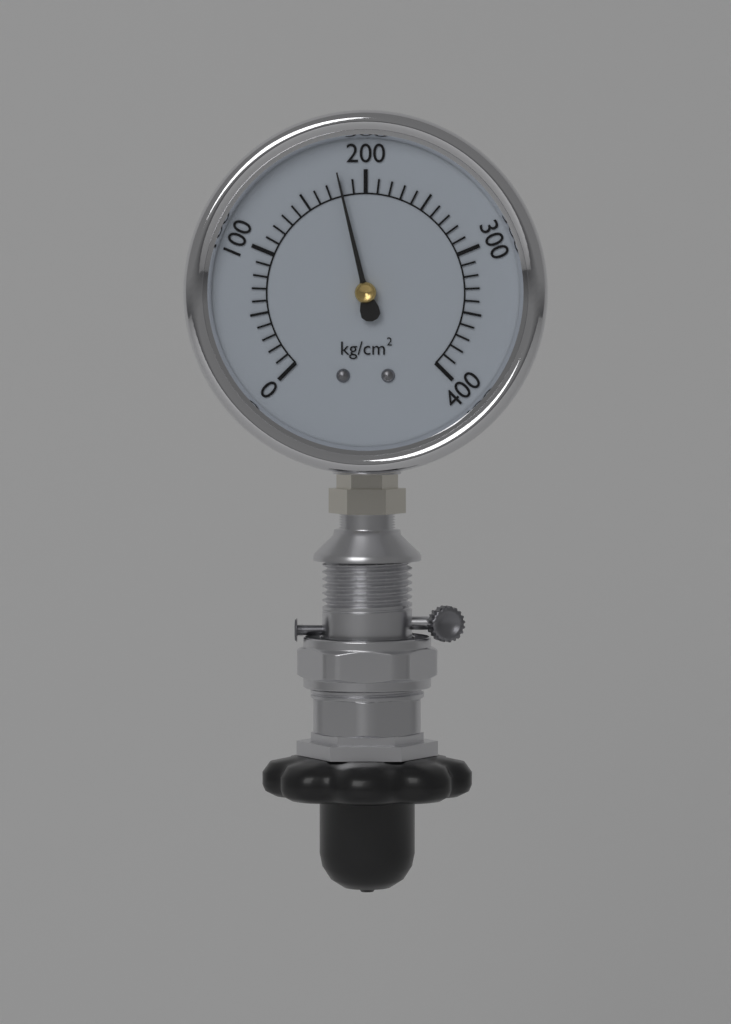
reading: 180 kg/cm²
